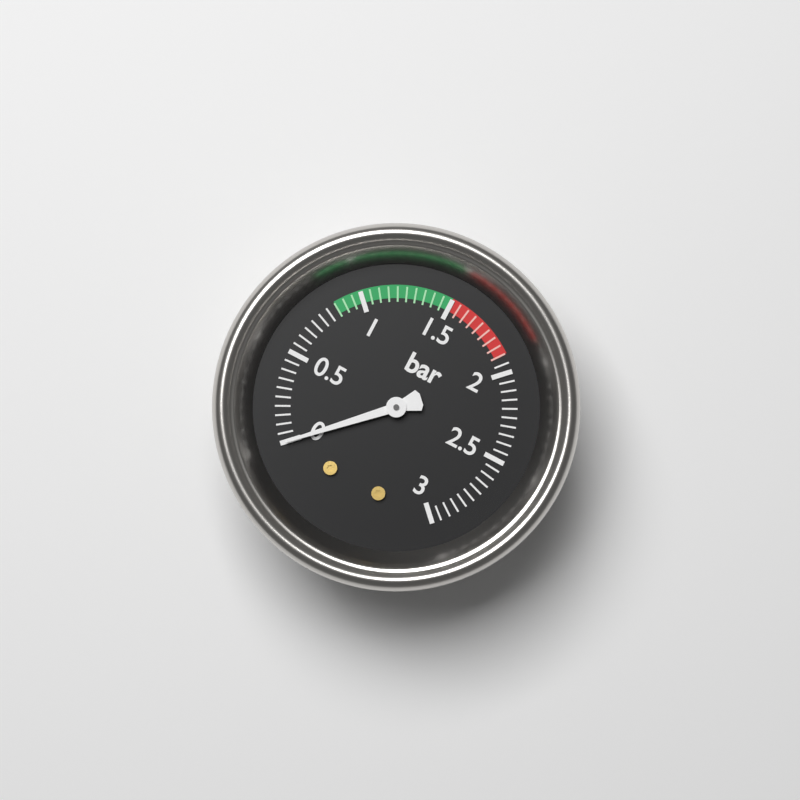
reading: 0.00 bar
